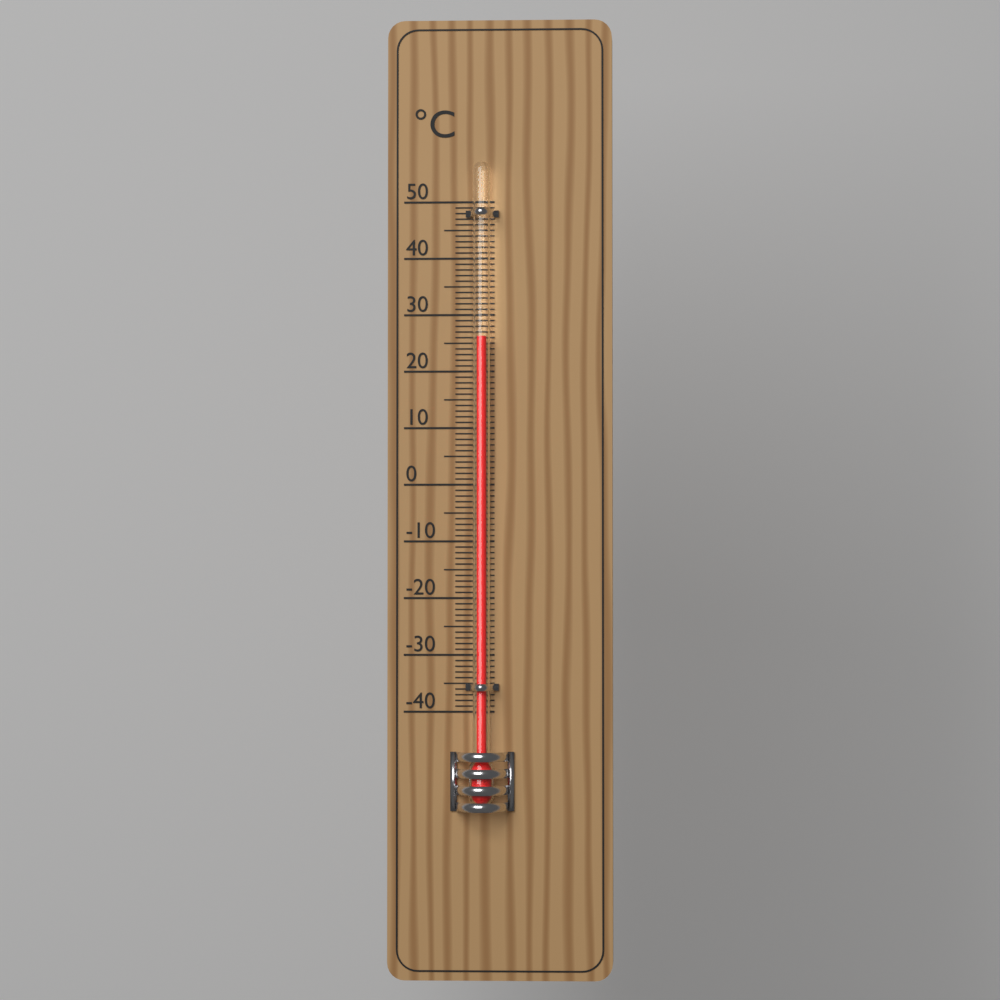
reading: 26 °C
